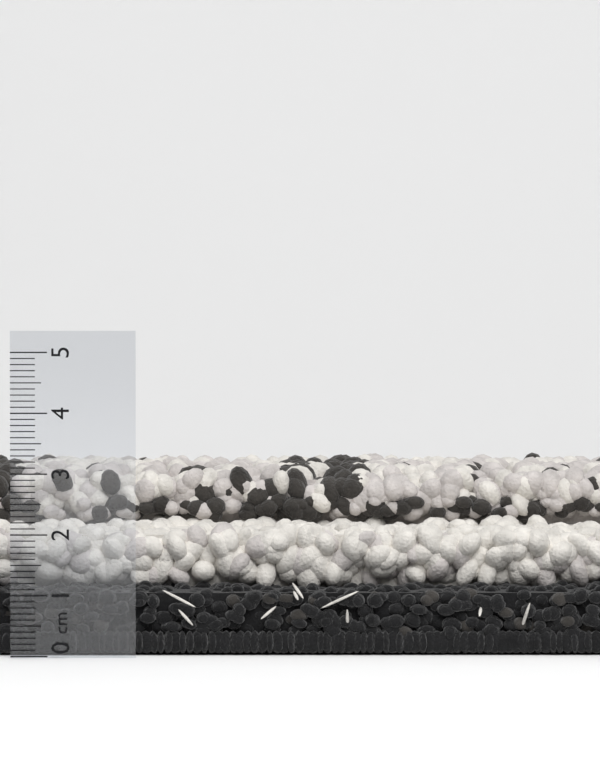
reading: 2.9 cm
